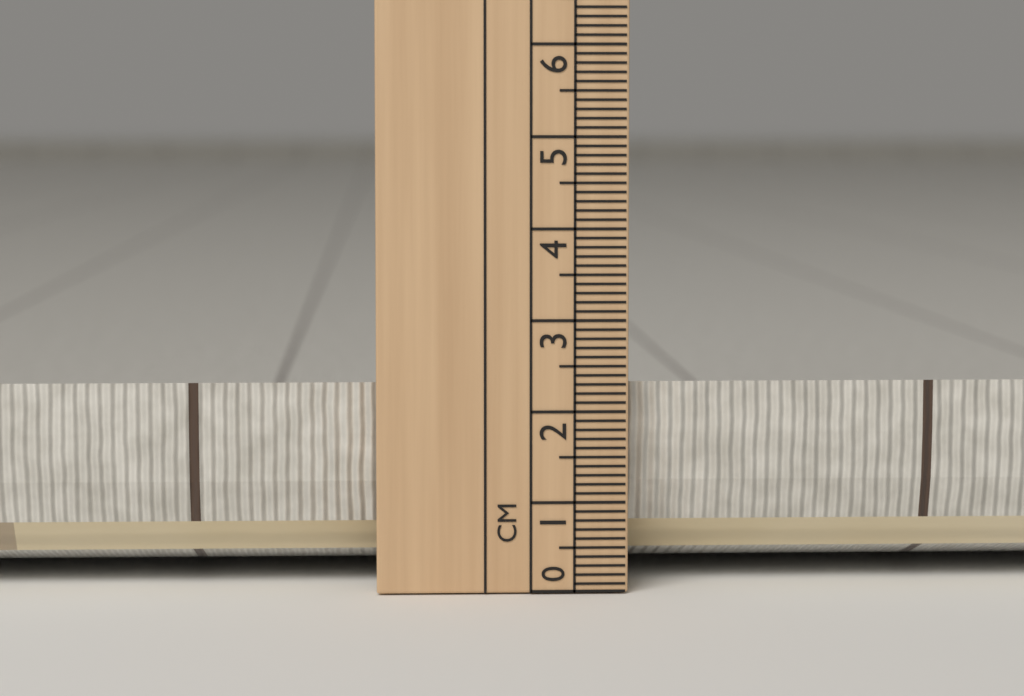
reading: 2.3 cm
